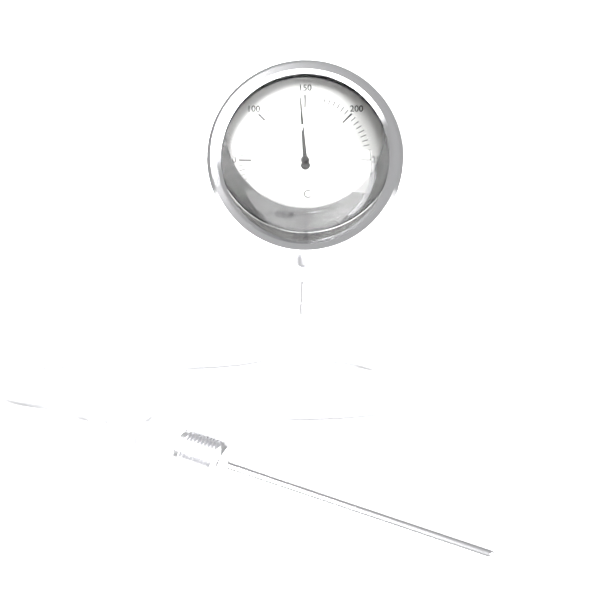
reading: 145 °C
